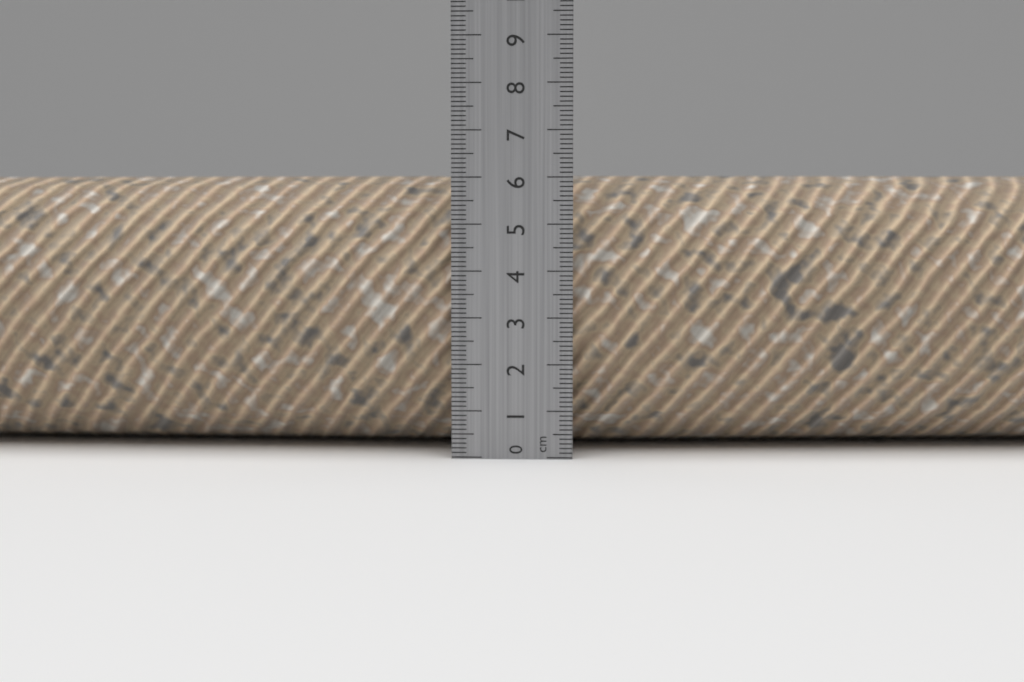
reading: 6.1 cm
